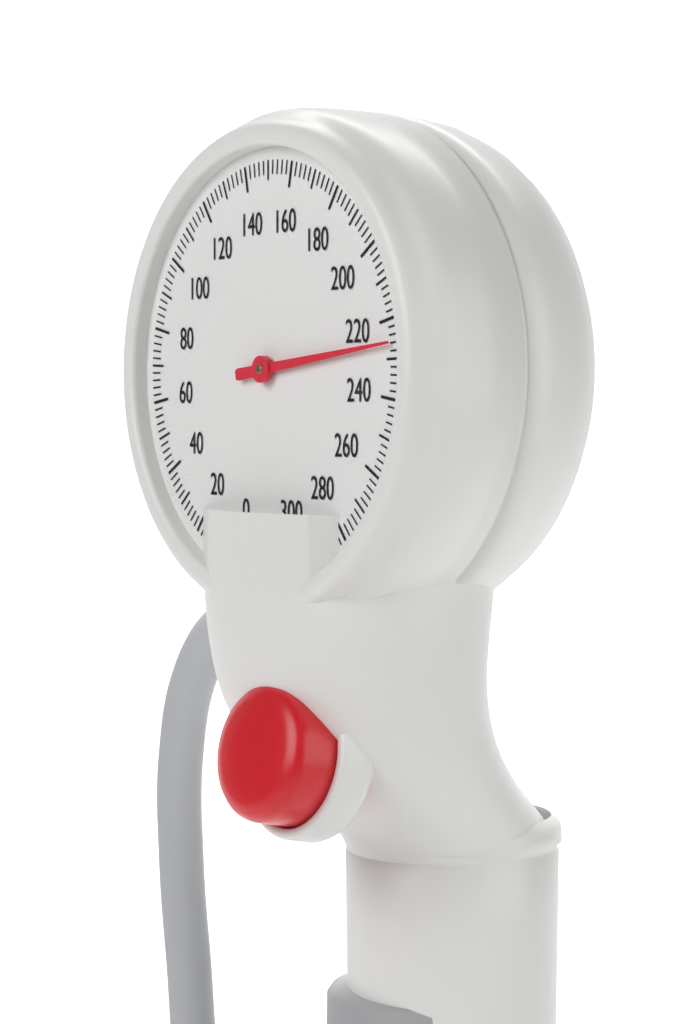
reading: 226 mmHg
